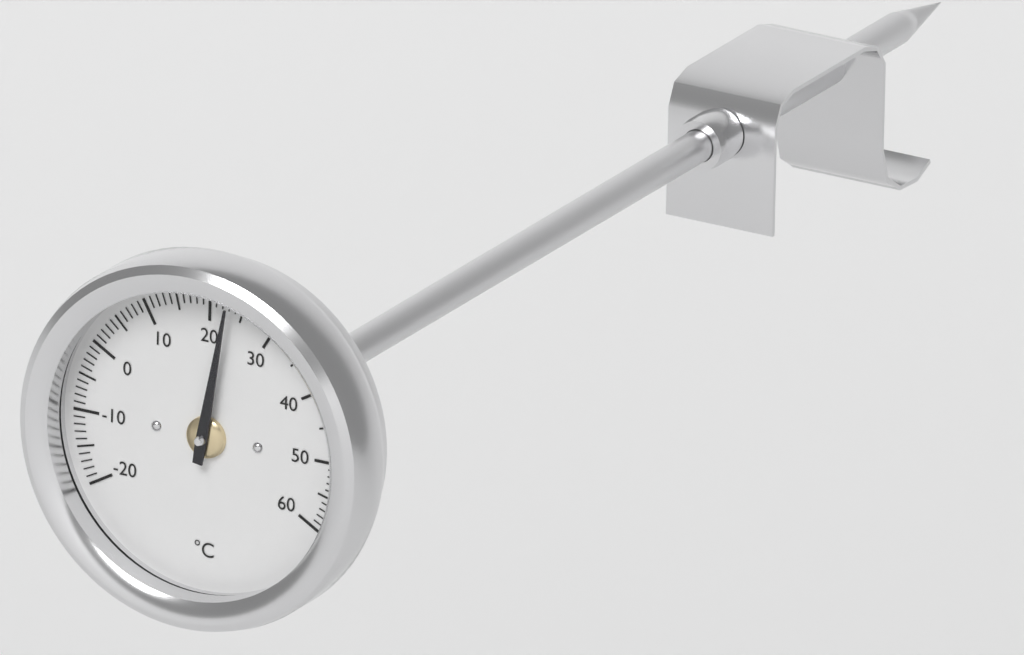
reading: 23 °C
